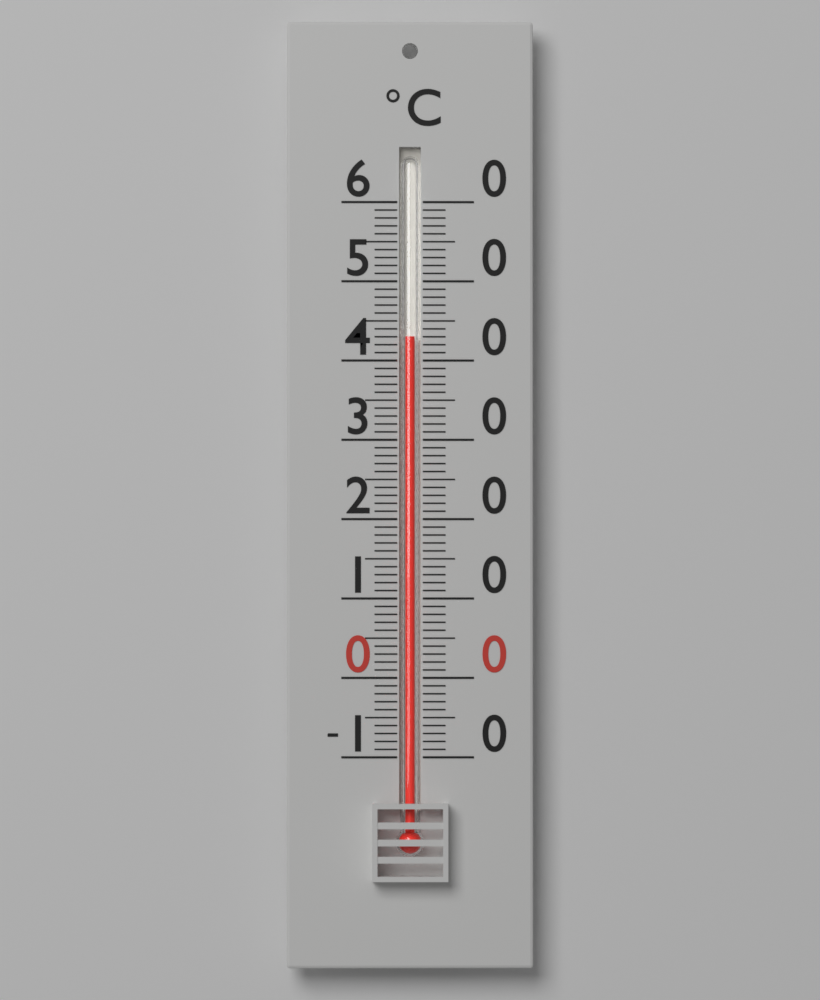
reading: 43 °C
